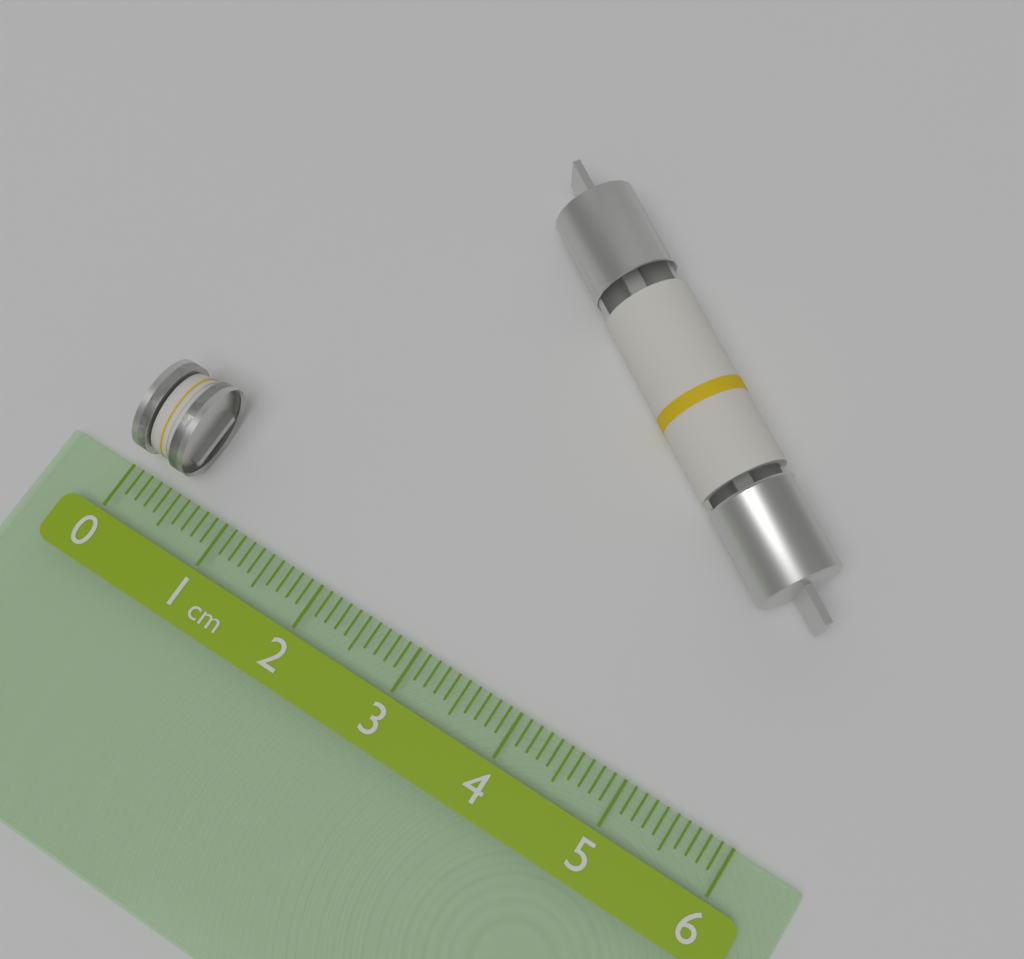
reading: 0.5 cm
